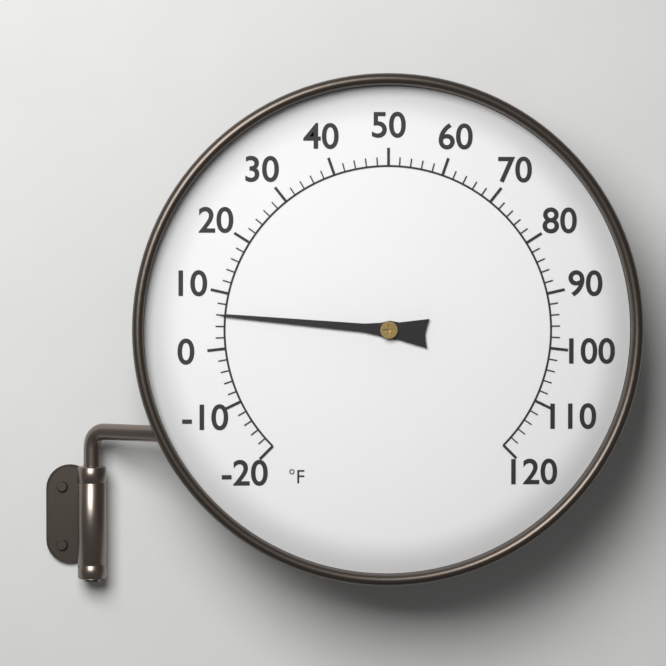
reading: 6 °F
